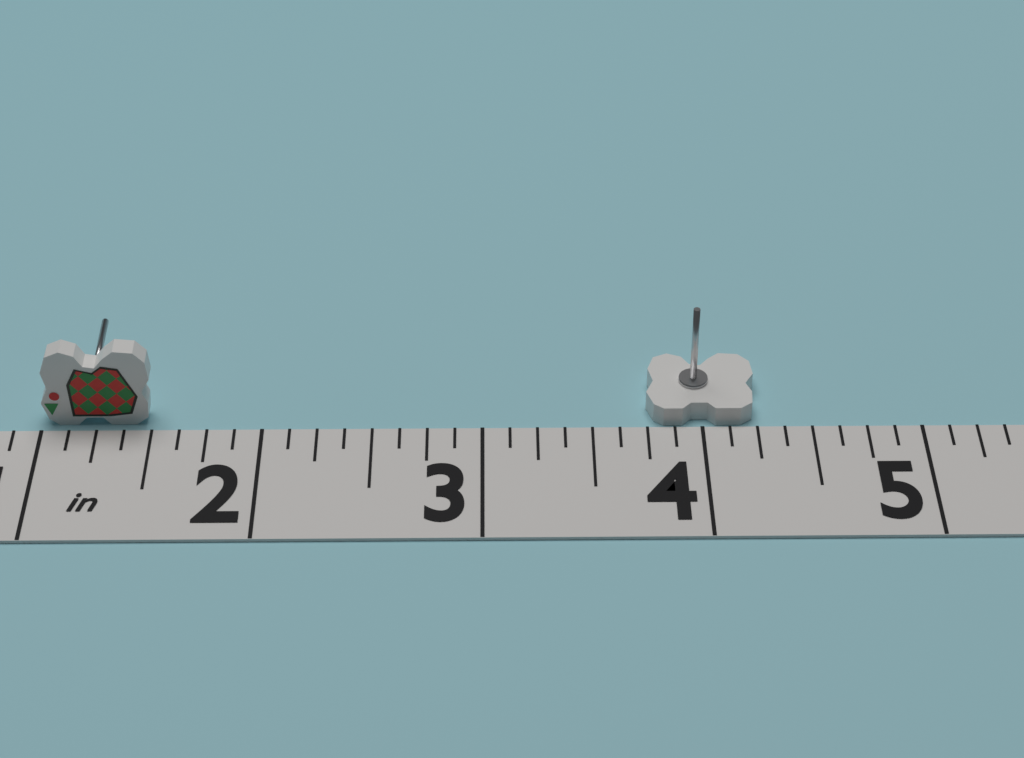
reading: 4.250 in
